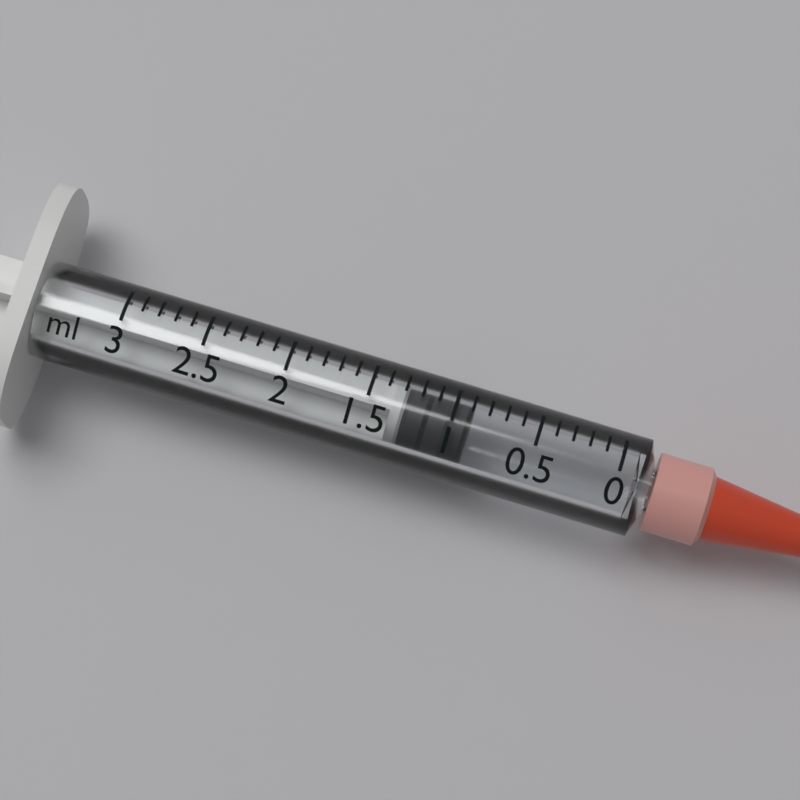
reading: 0.9 ml
